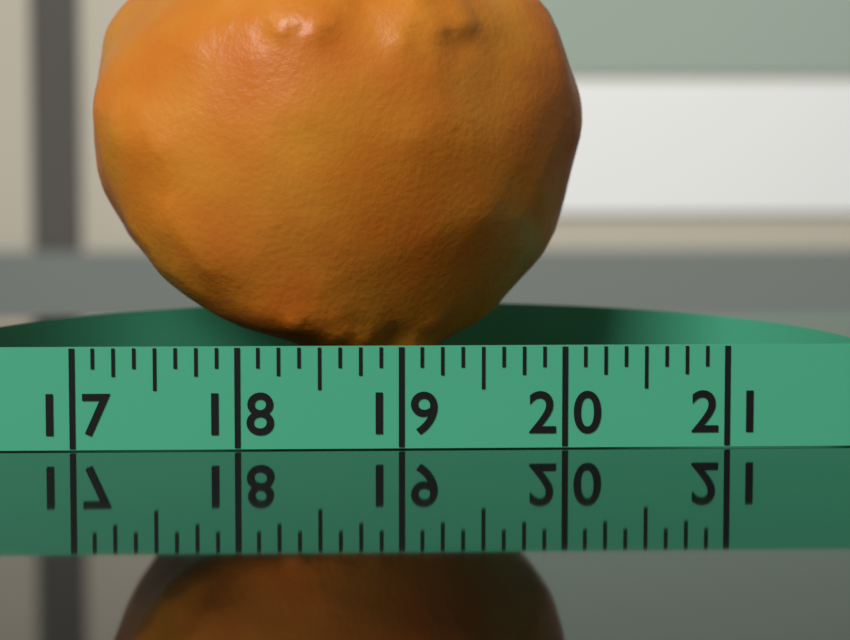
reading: 20.250 (no unit)
